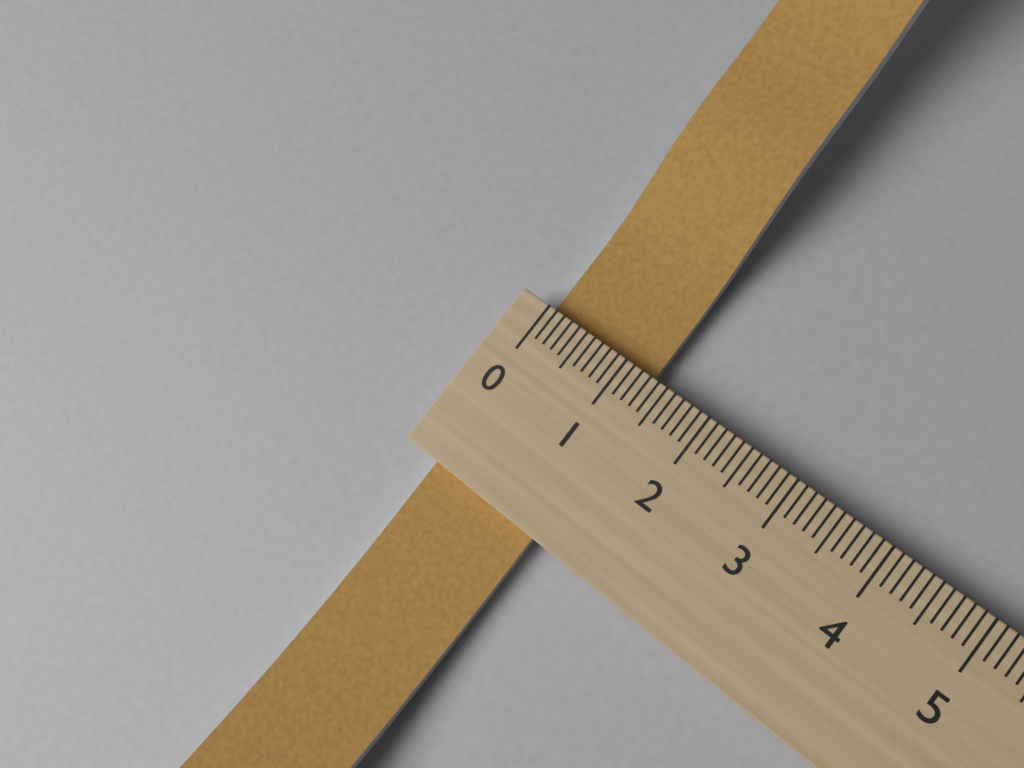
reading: 1.3 (no unit)
